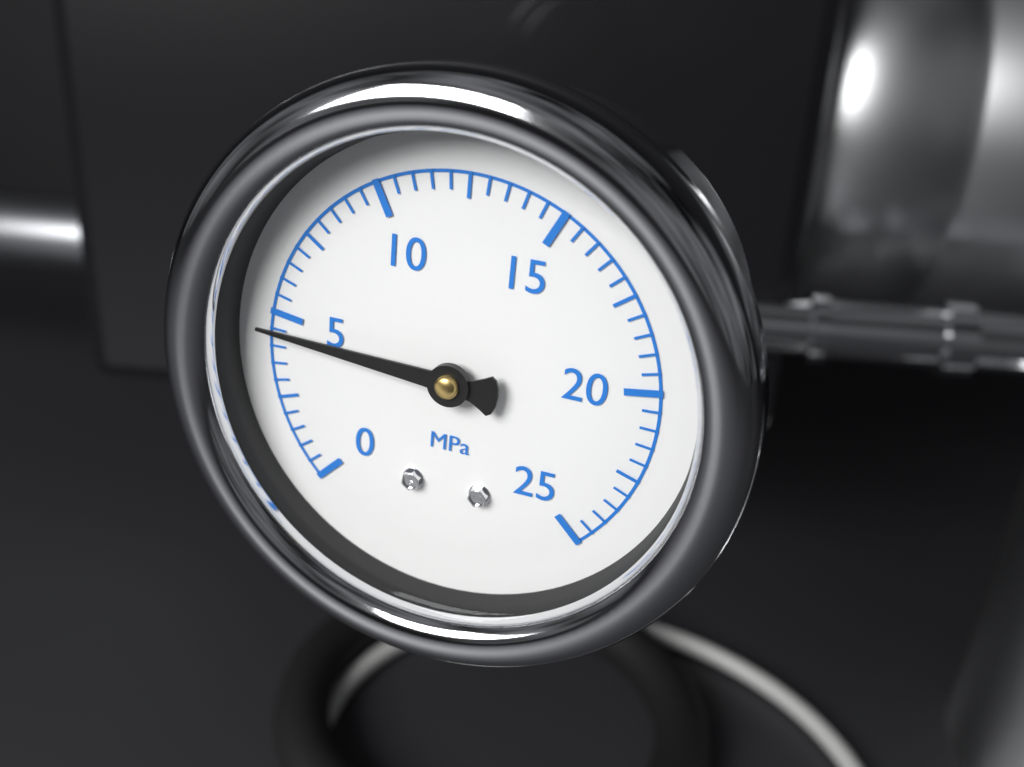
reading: 4.5 MPa
